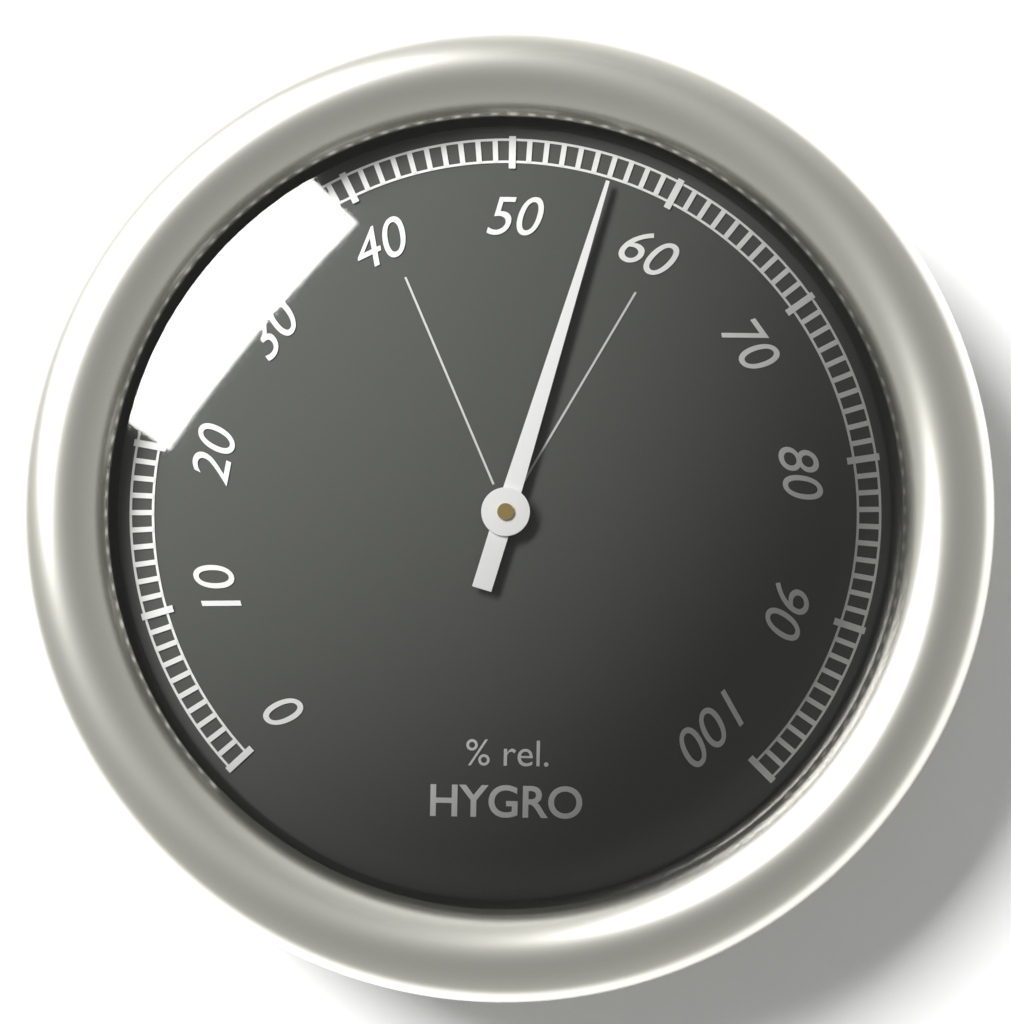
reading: 56 %
